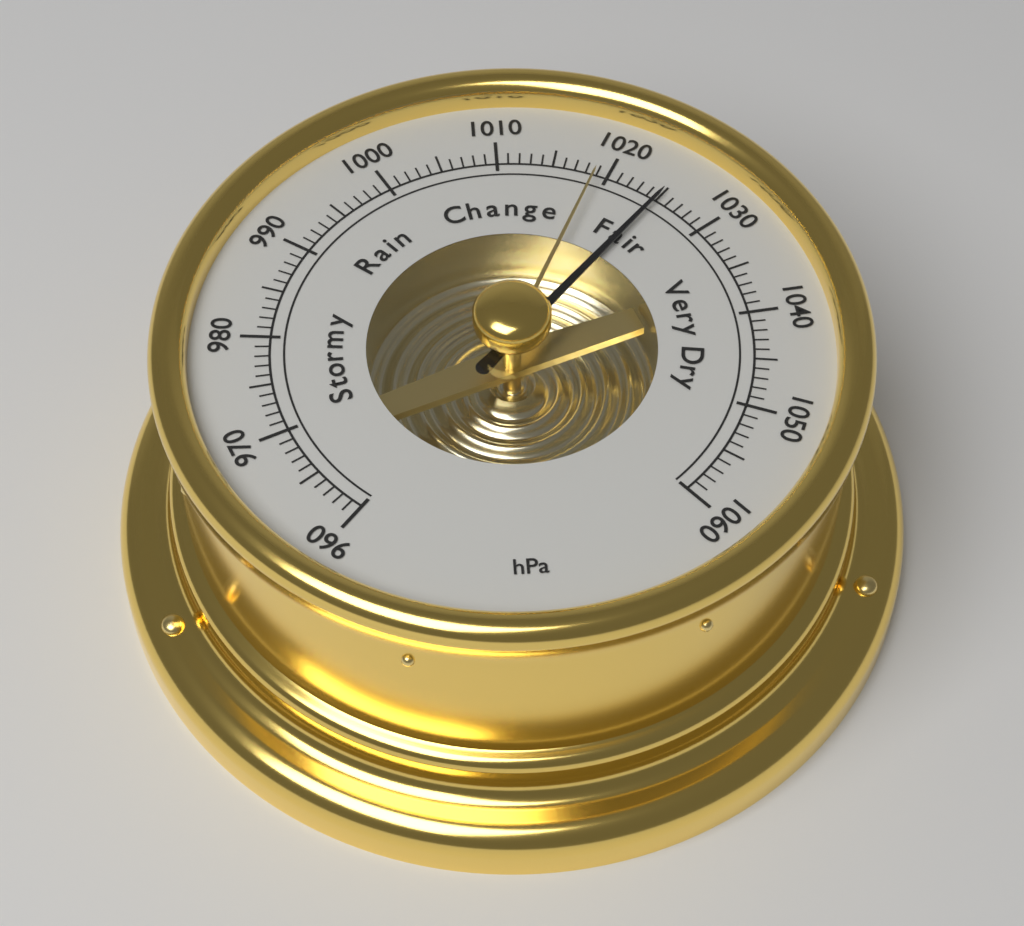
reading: 1025 hPa
